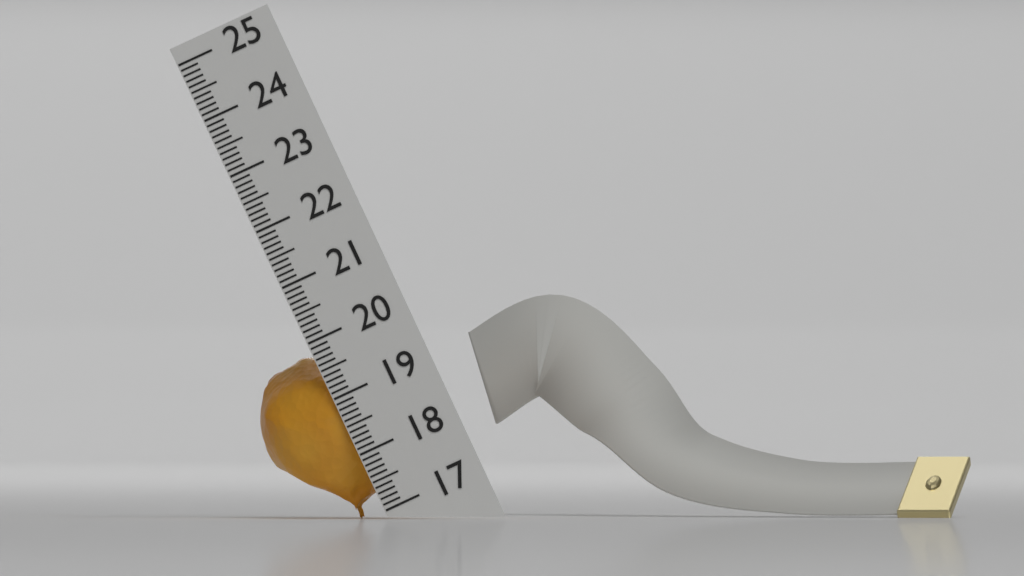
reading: 19.8 (no unit)
